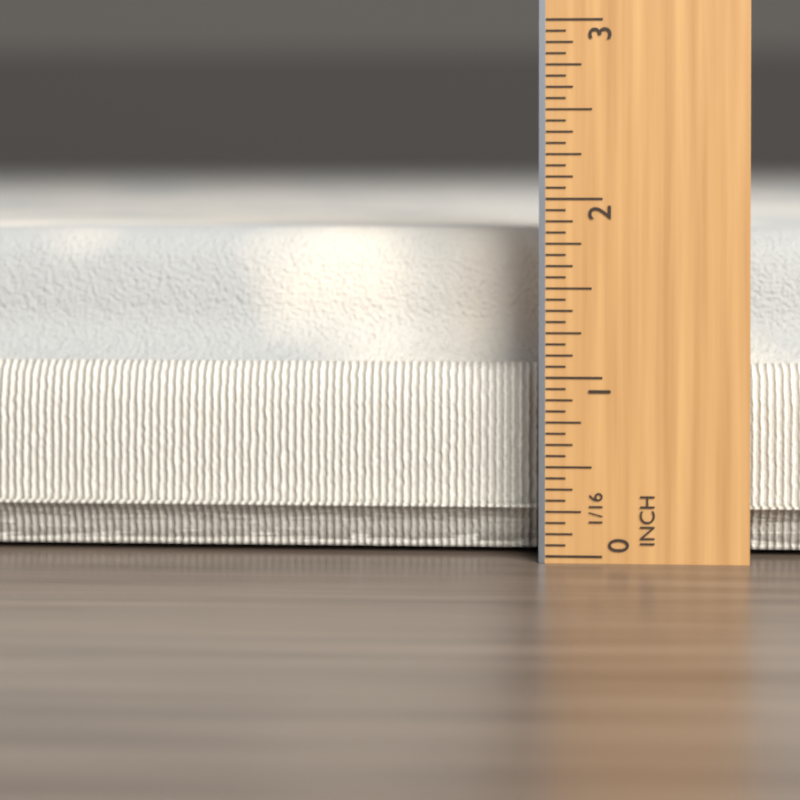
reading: 1.8125 in
